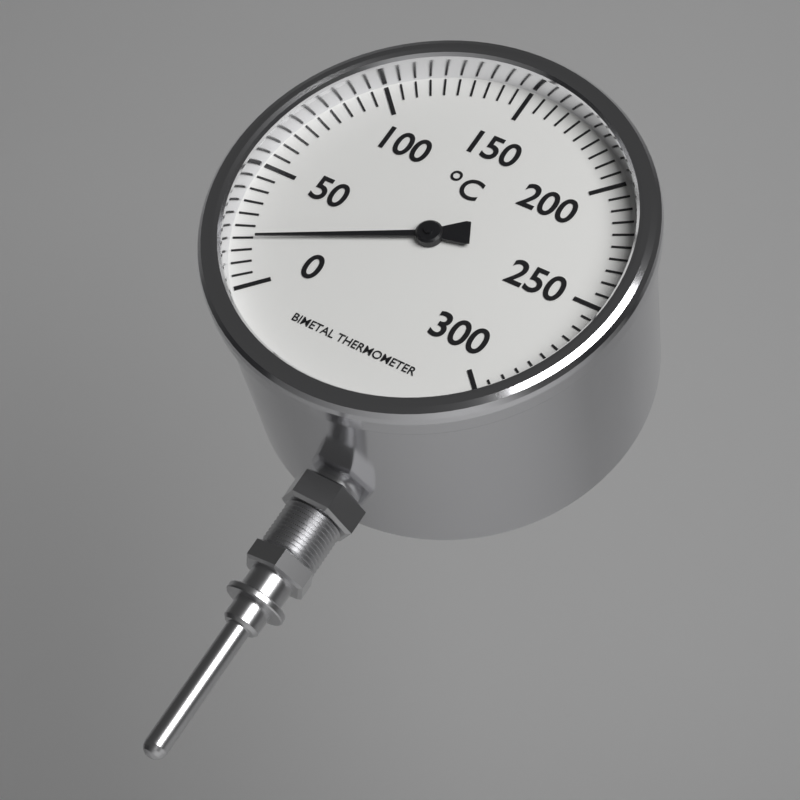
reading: 20 °C
